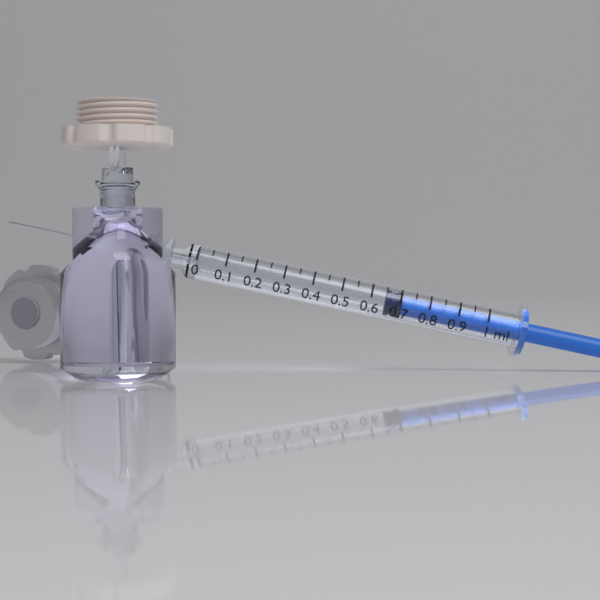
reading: 0.65 ml
